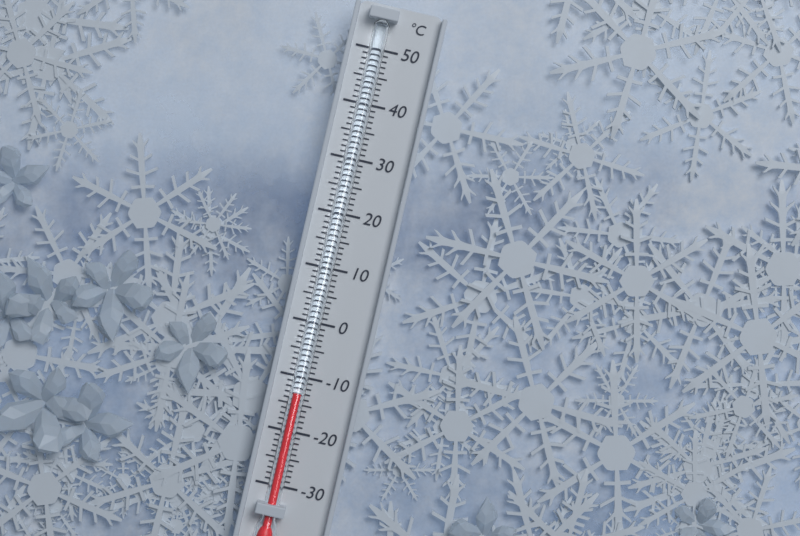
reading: -13 °C
